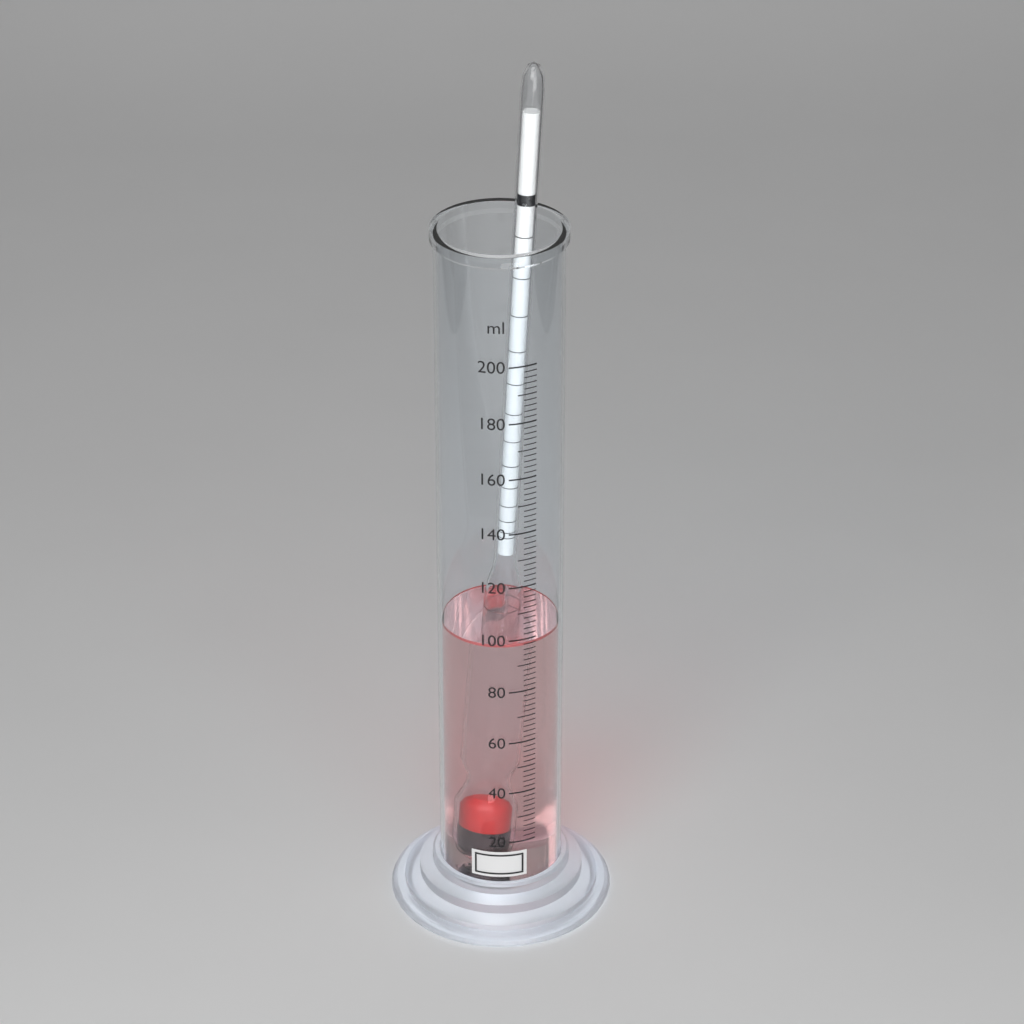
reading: 98 ml
